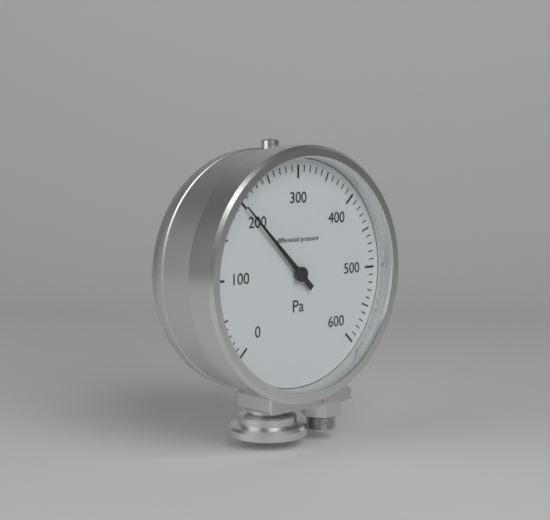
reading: 200 Pa
